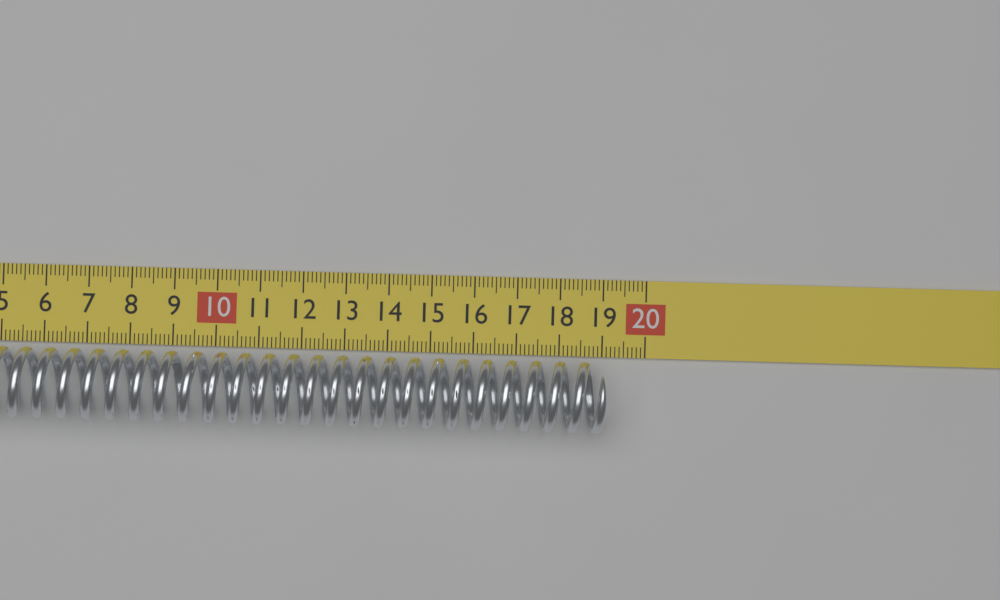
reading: 19.1 cm
